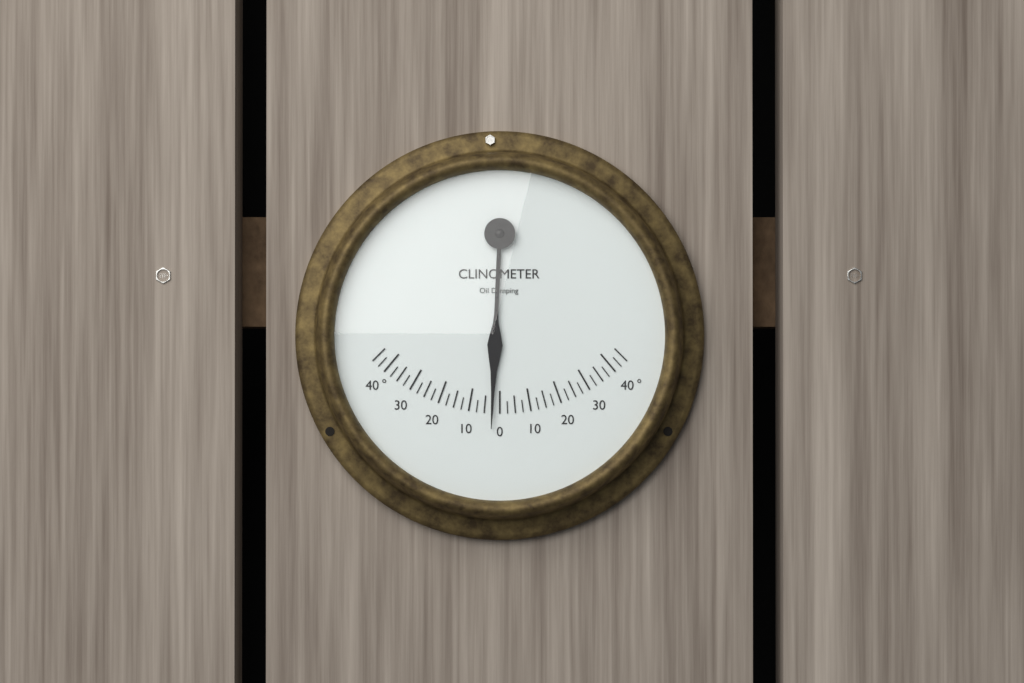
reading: -2.5 °
